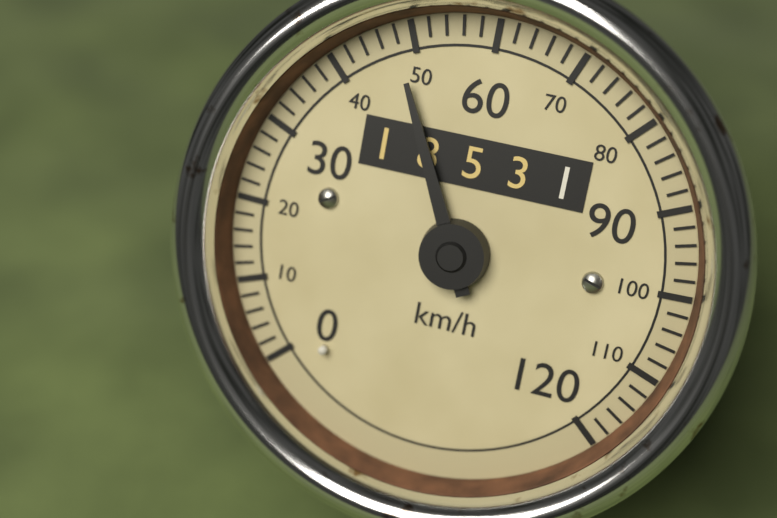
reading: 48 km/h
